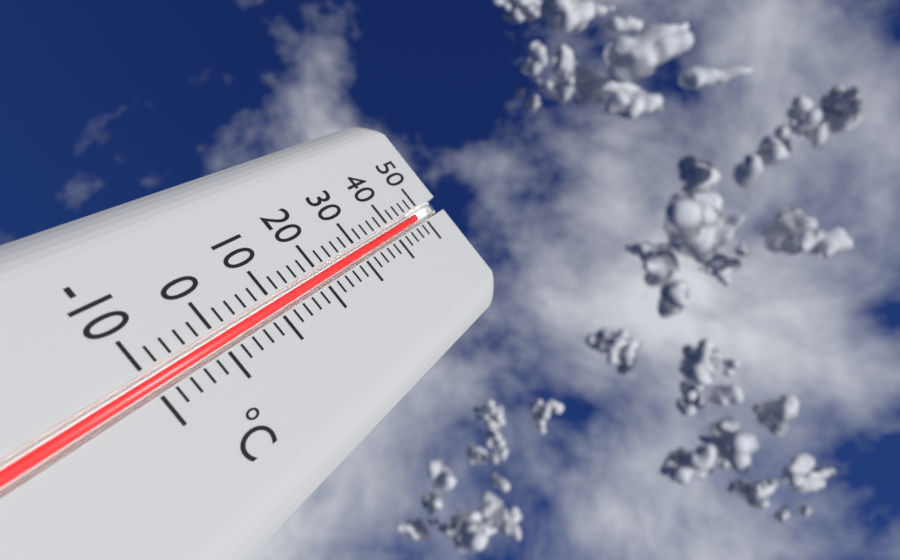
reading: 48 °C
